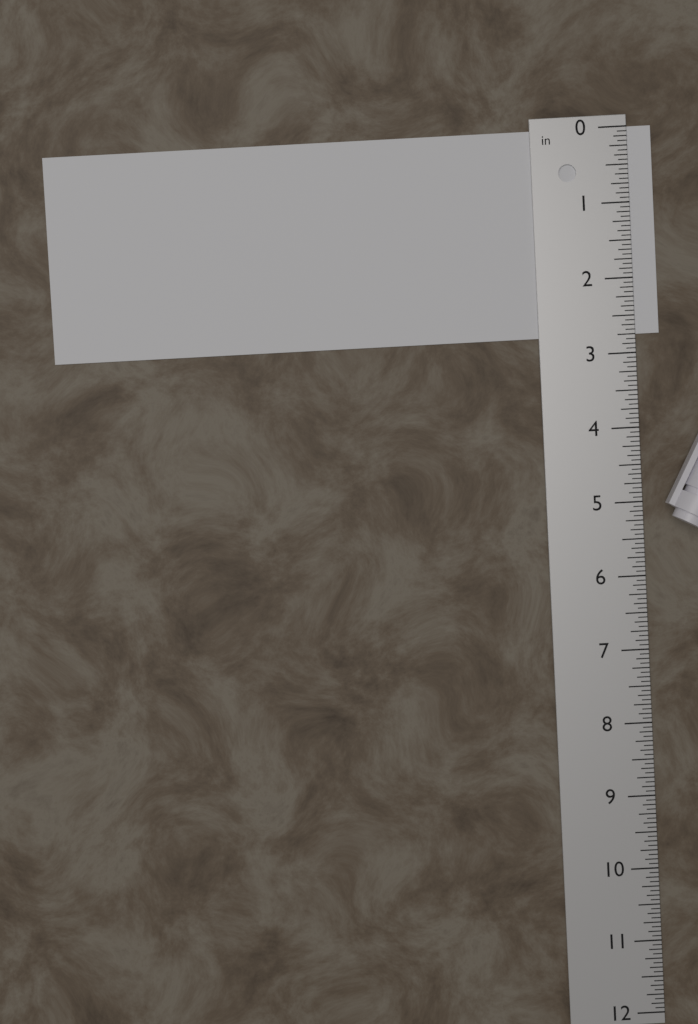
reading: 2.7500 in
